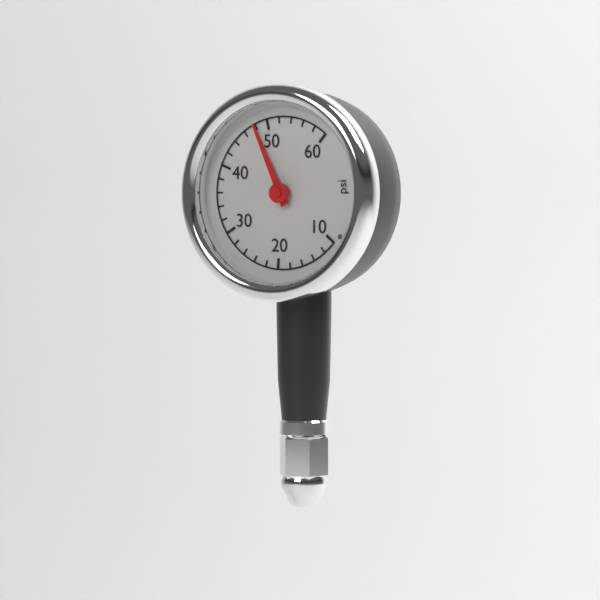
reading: 48 psi
